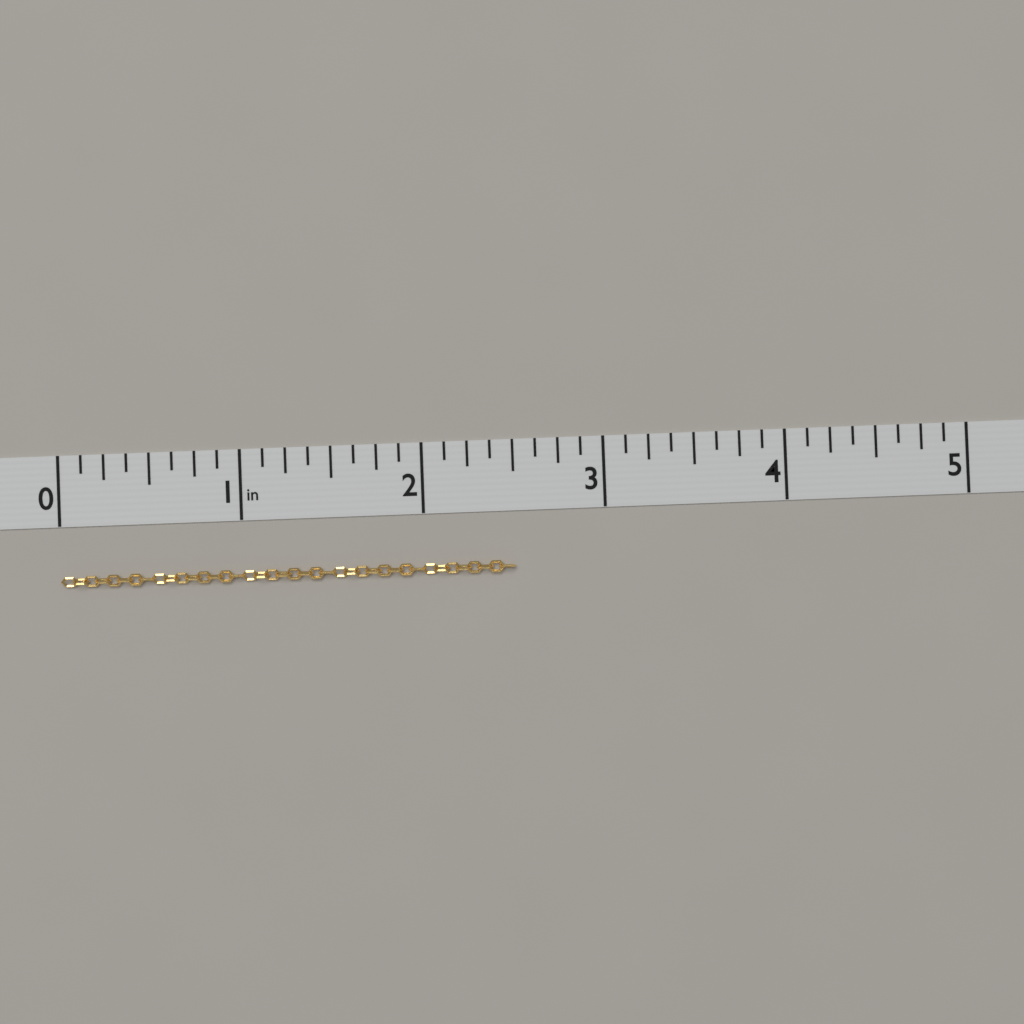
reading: 2.500 in
